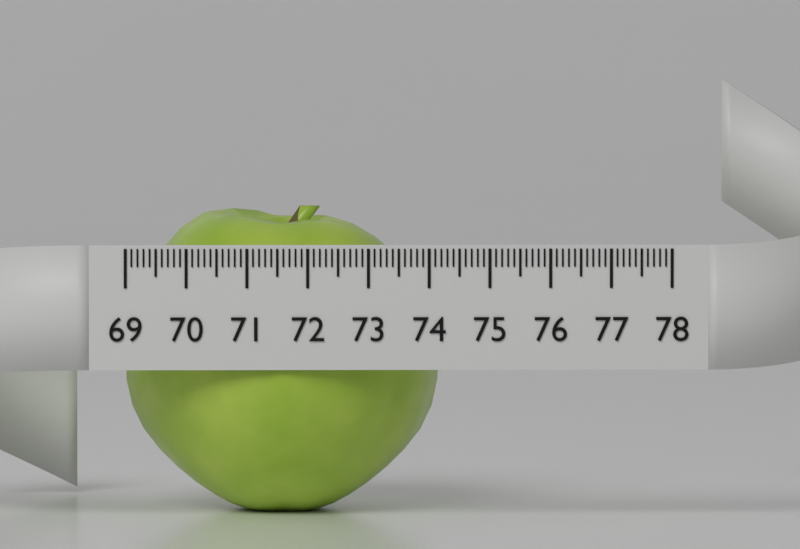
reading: 74.2 (no unit)
